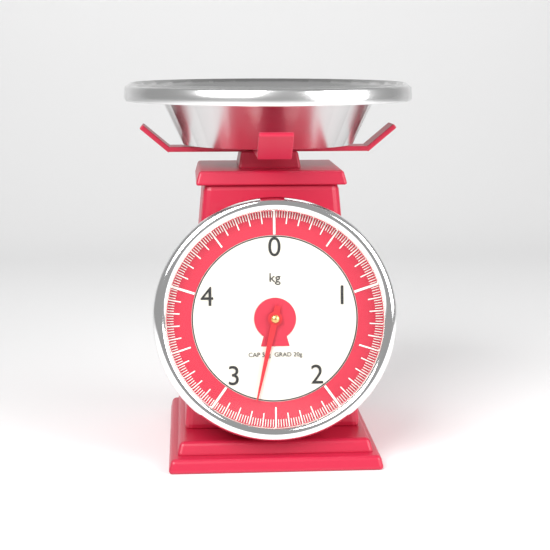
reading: 2.68 kg
